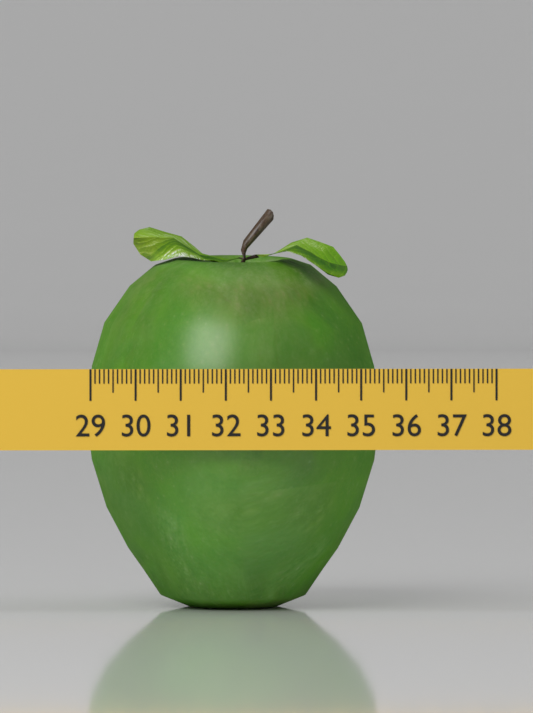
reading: 35.5 (no unit)
